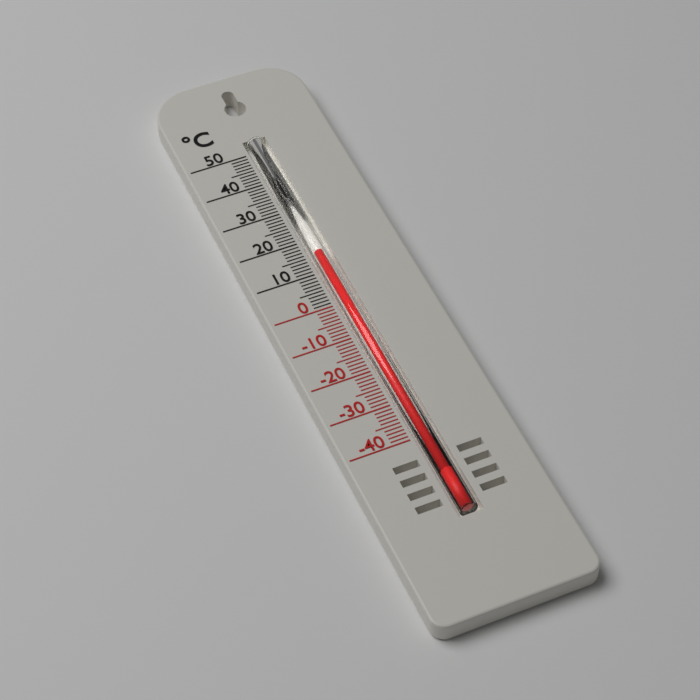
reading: 16 °C
